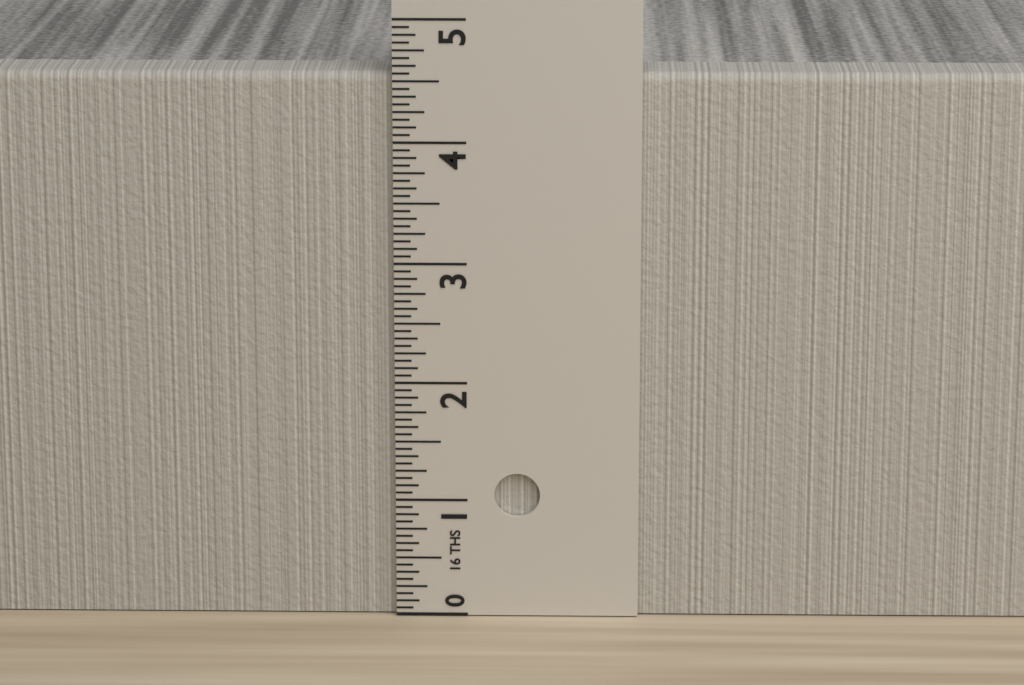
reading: 4.5625 in
